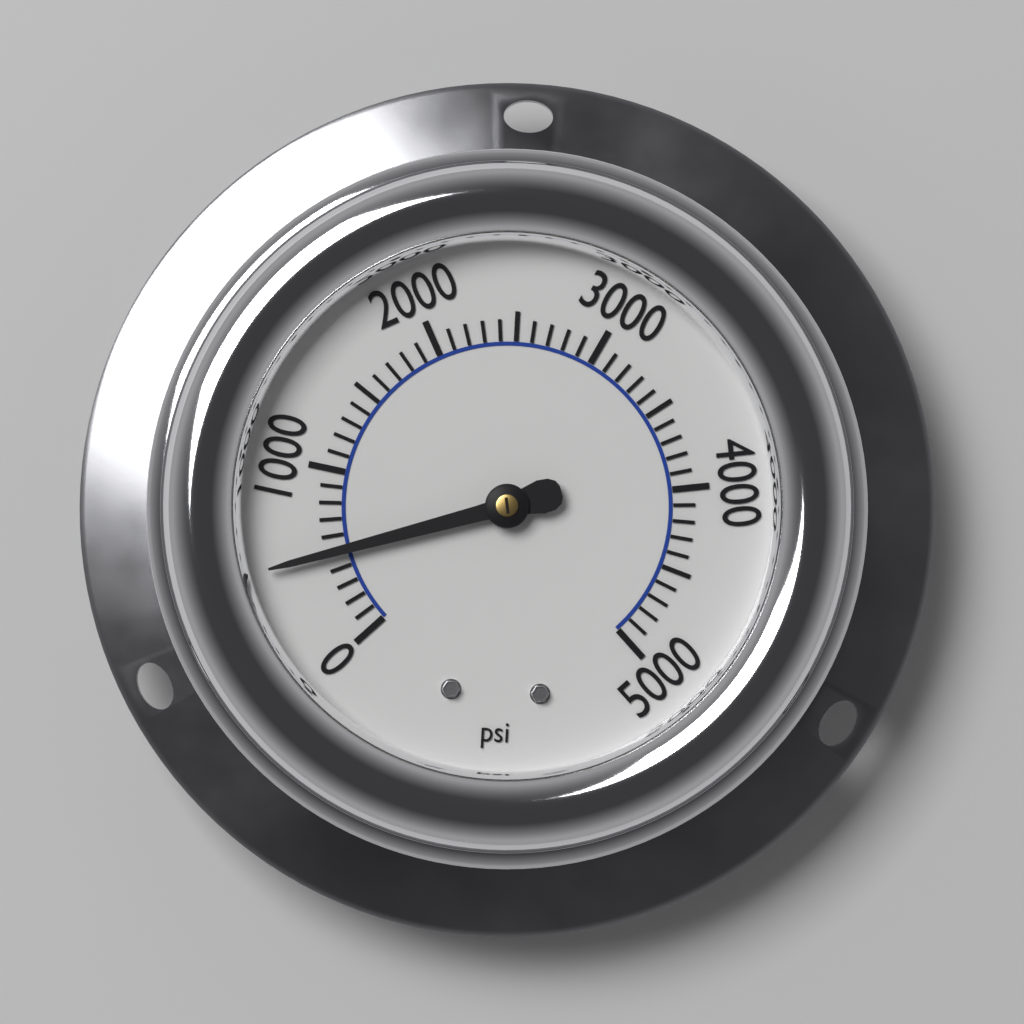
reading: 500 psi
